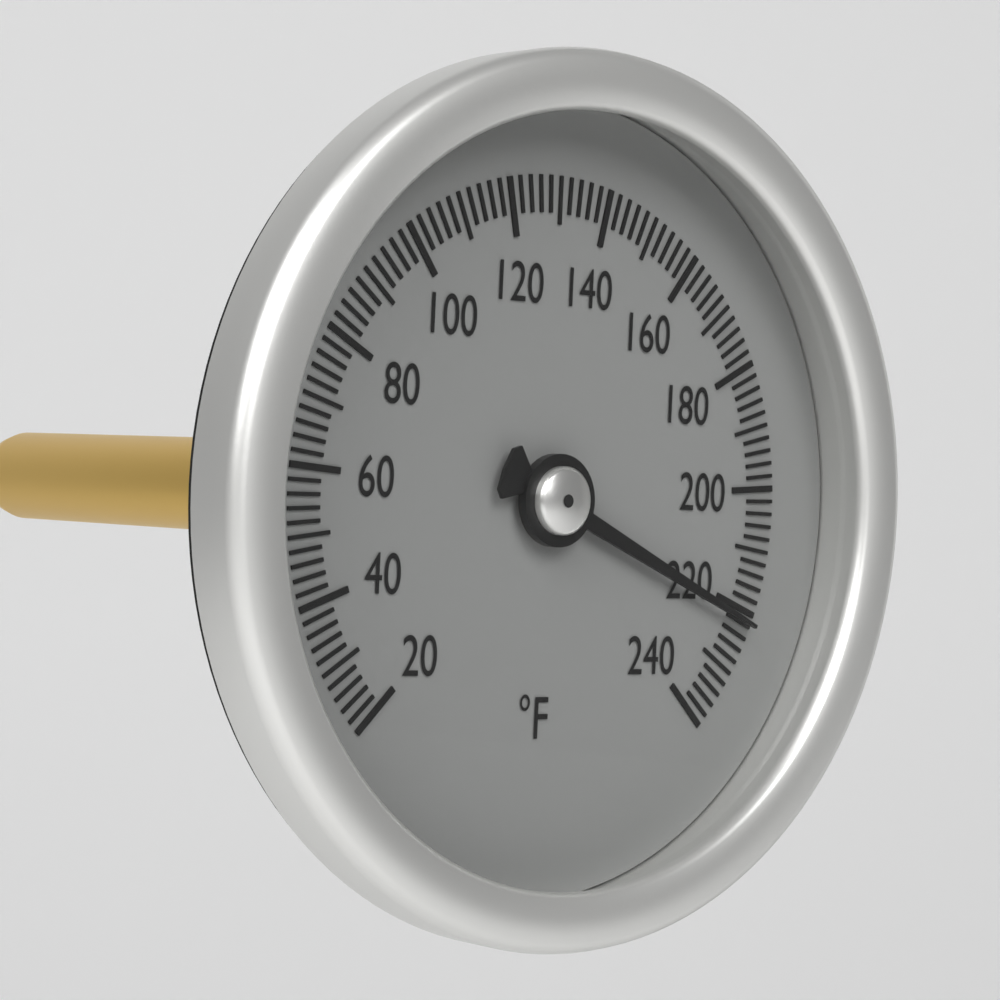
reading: 222 °F
